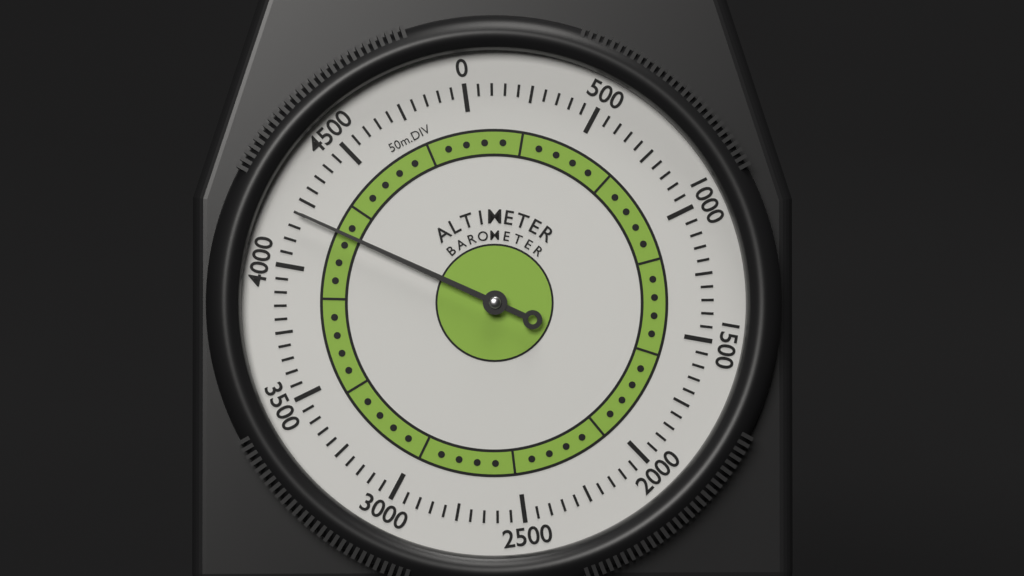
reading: 4200 m
